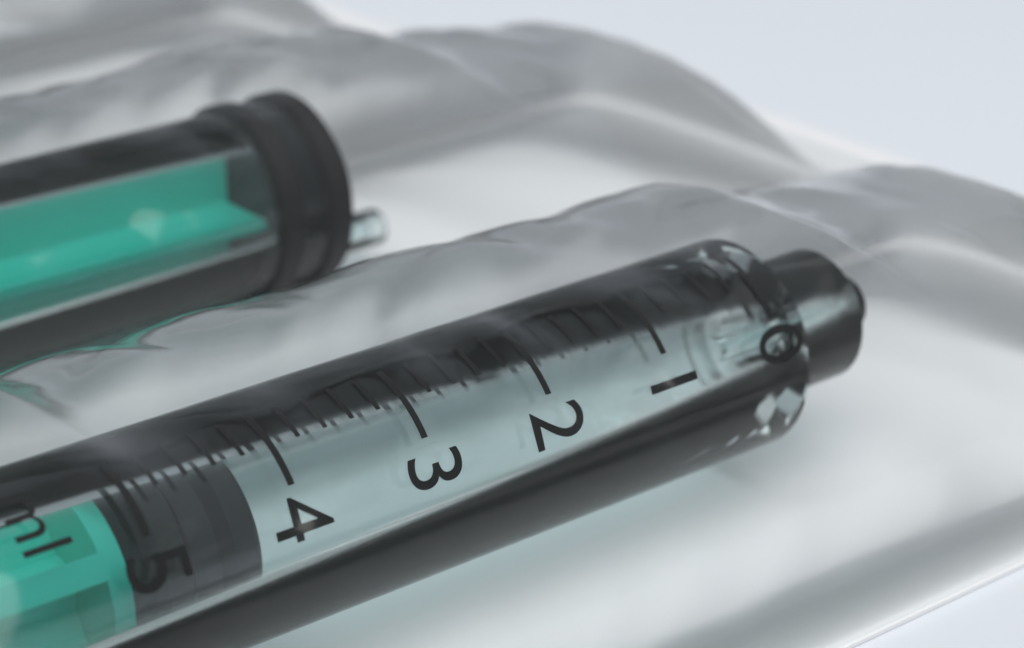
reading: 4.2 ml
